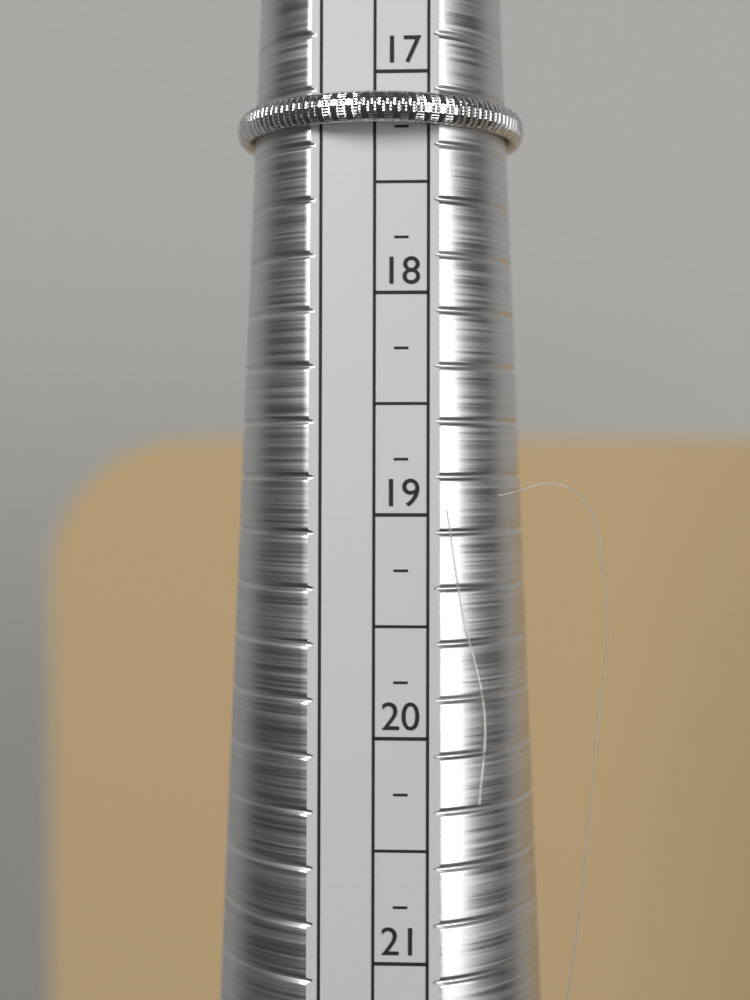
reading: 17.25 (no unit)
